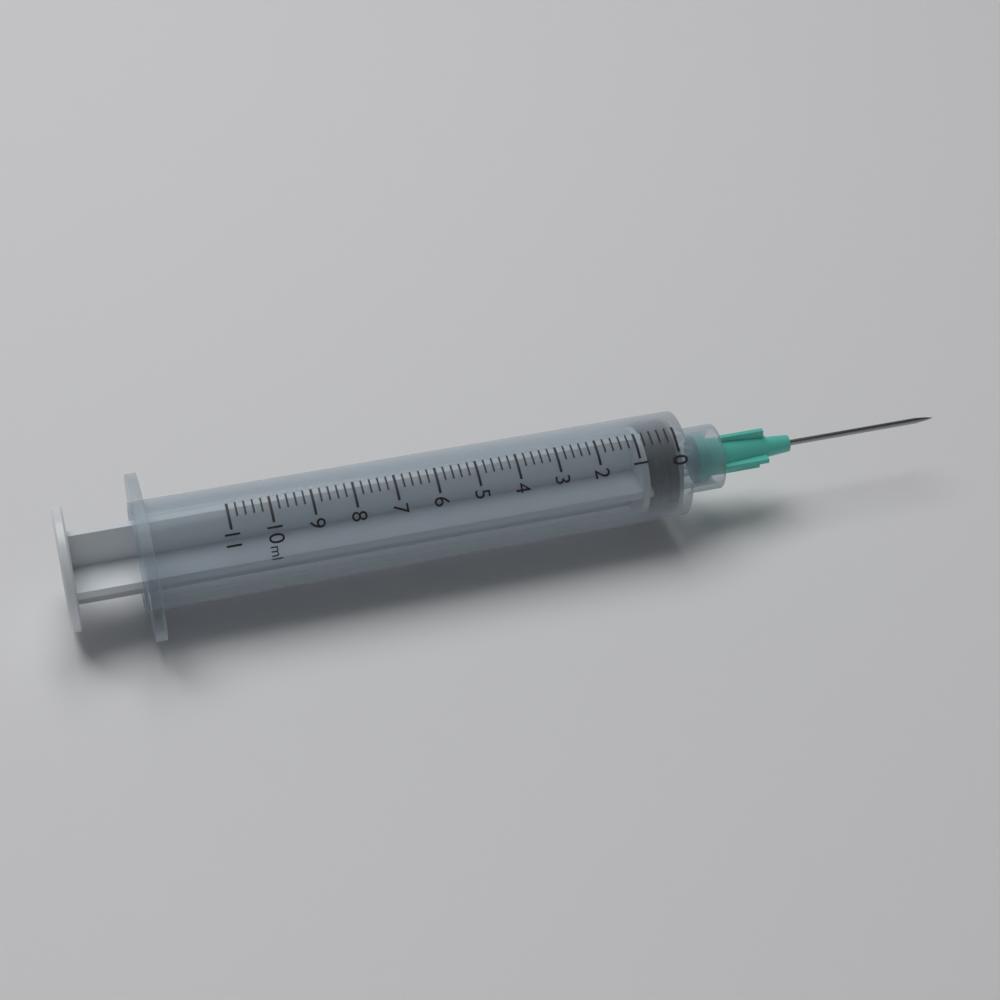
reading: 0.0 ml
